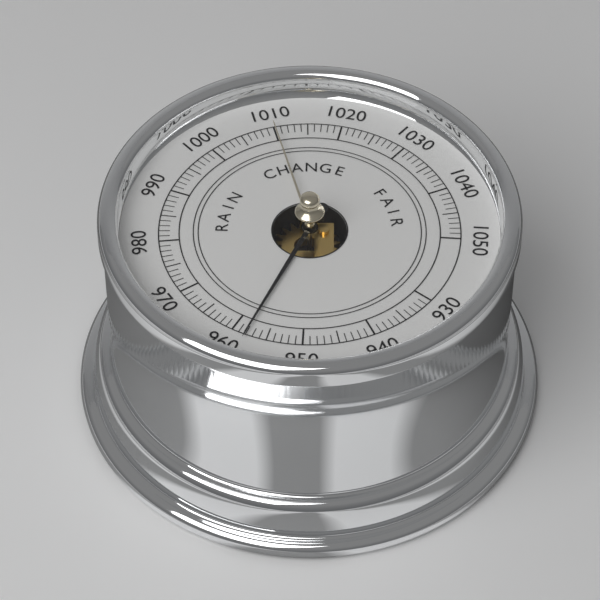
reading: 958 (no unit)
